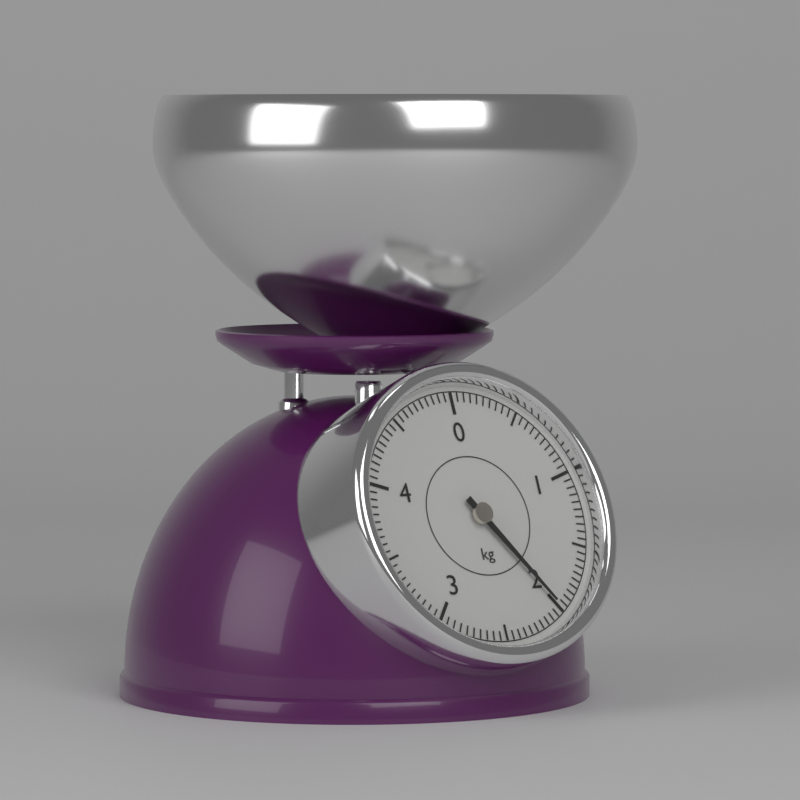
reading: 2.00 kg
